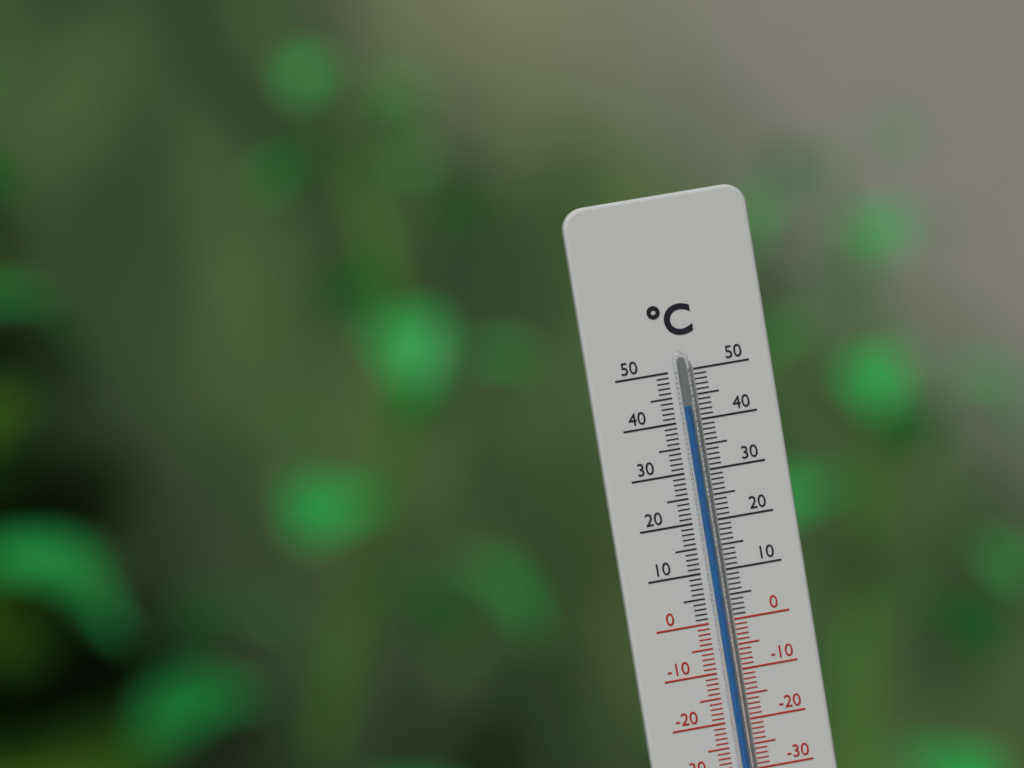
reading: 43 °C
